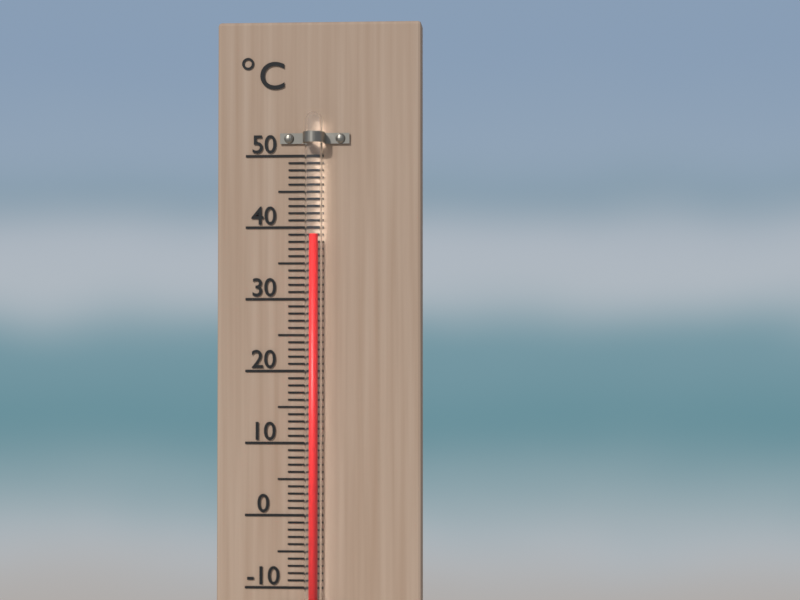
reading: 39 °C
